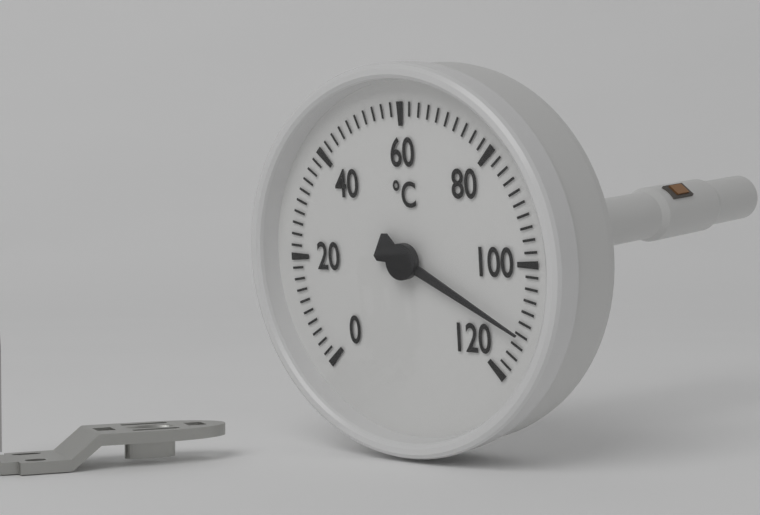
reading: 112 °C
